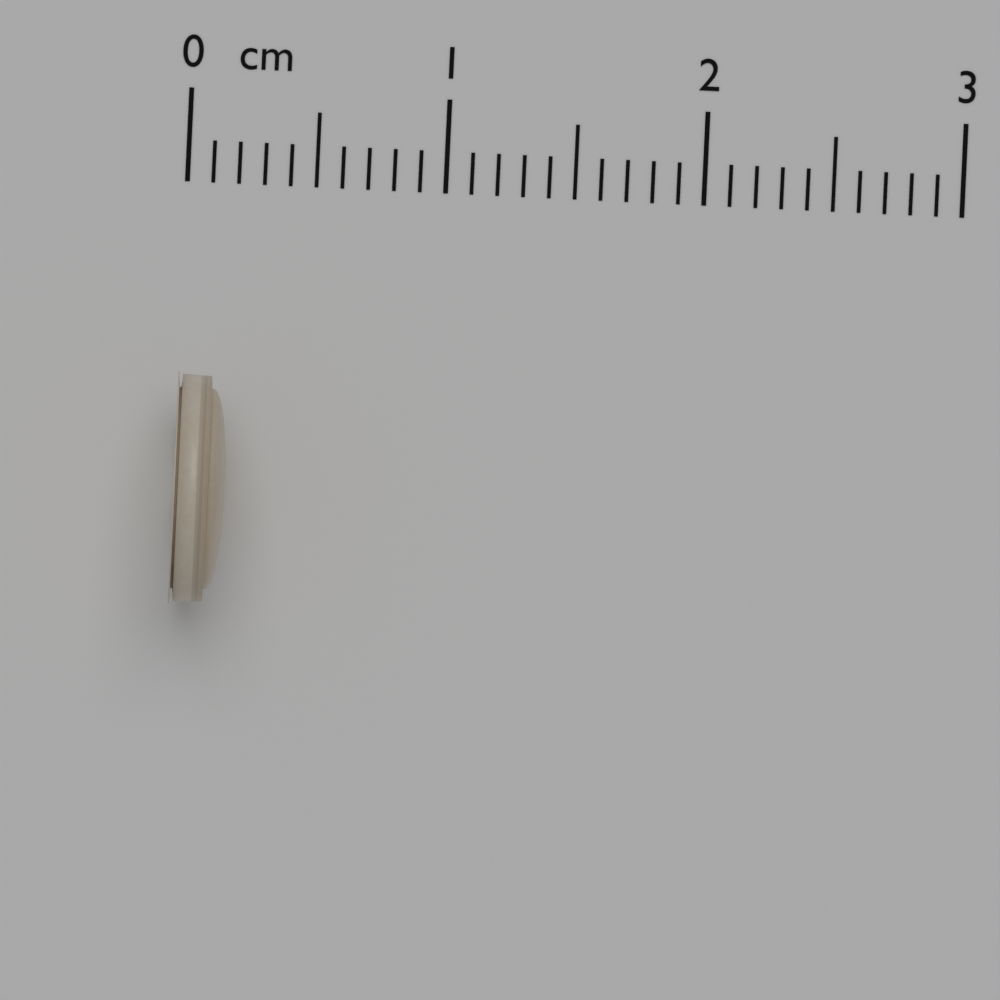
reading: 0.2 cm
